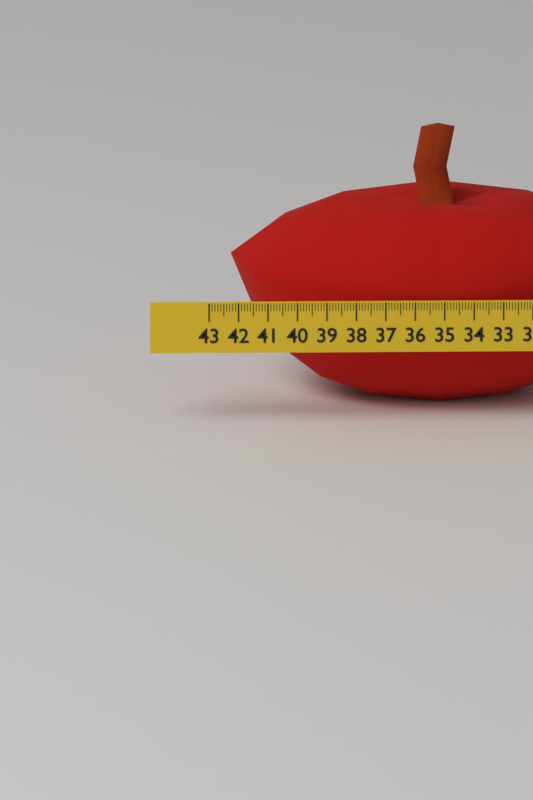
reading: 42.2 (no unit)
